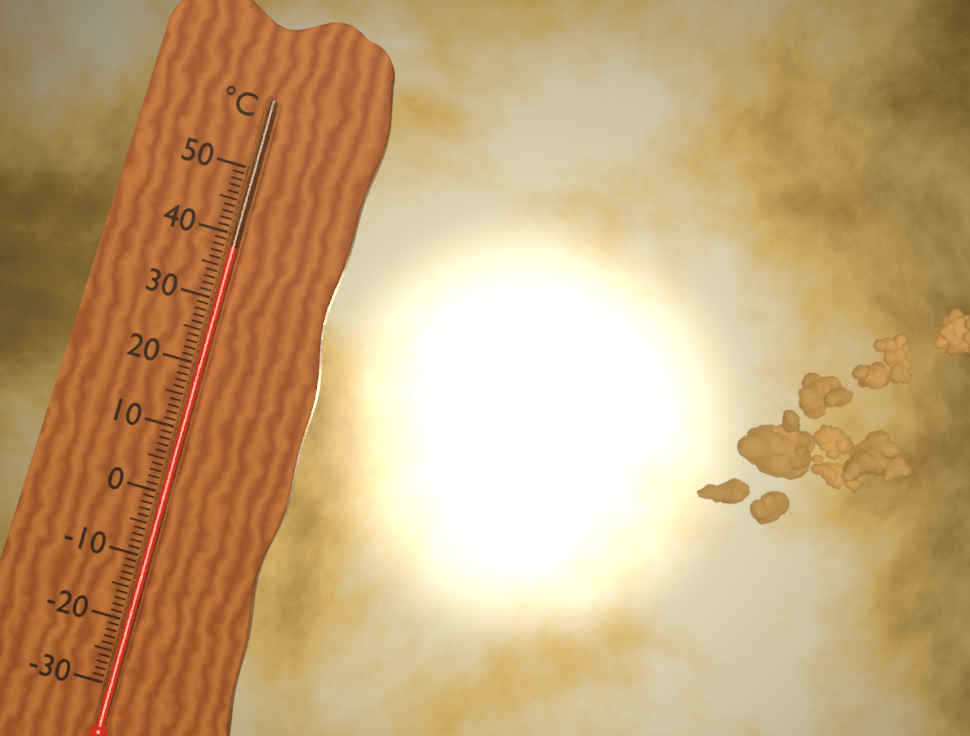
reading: 38 °C
